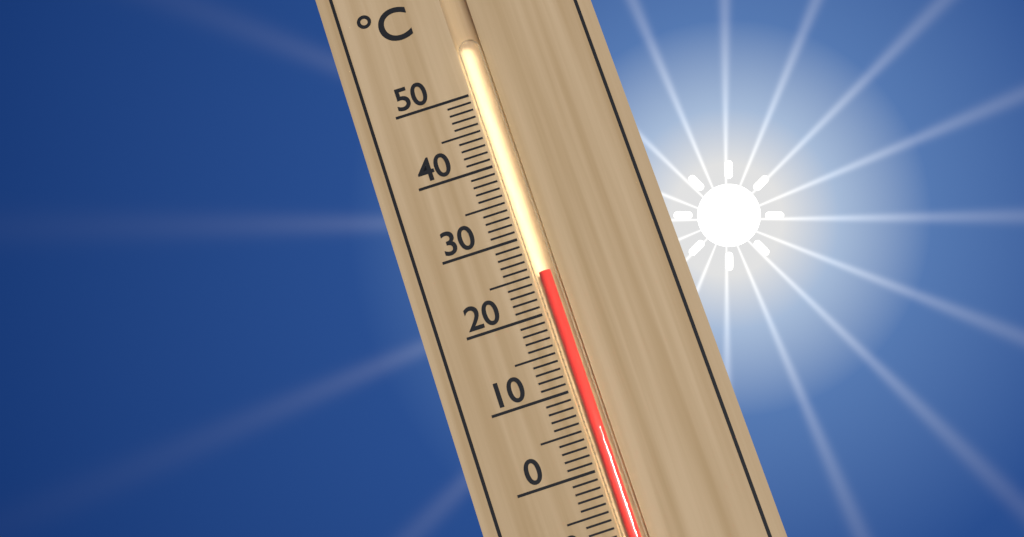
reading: 25 °C
